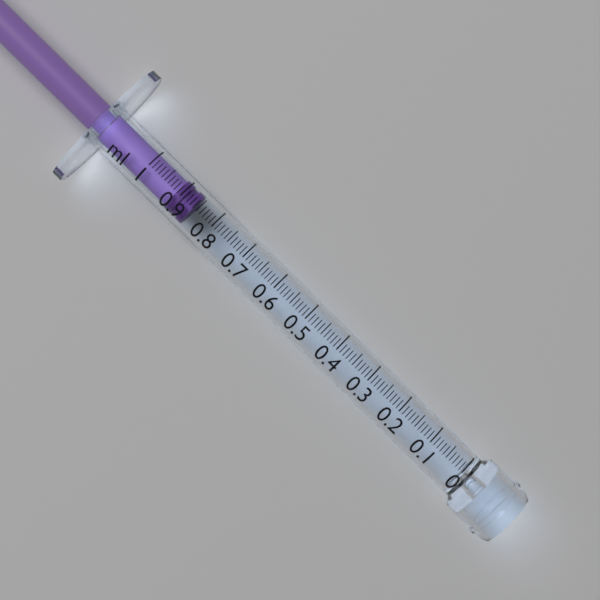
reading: 0.86 ml
